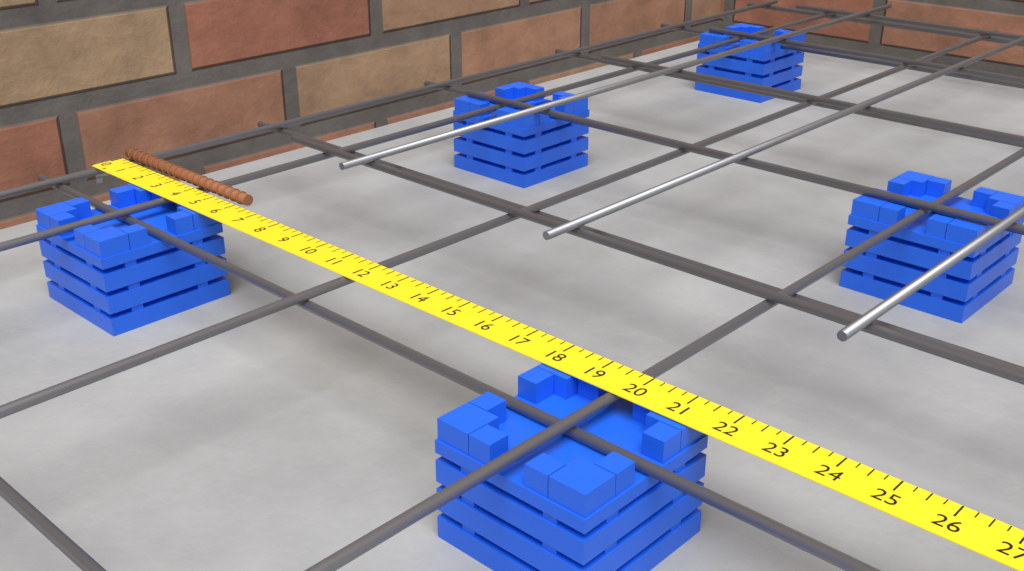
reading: 6.25 in
